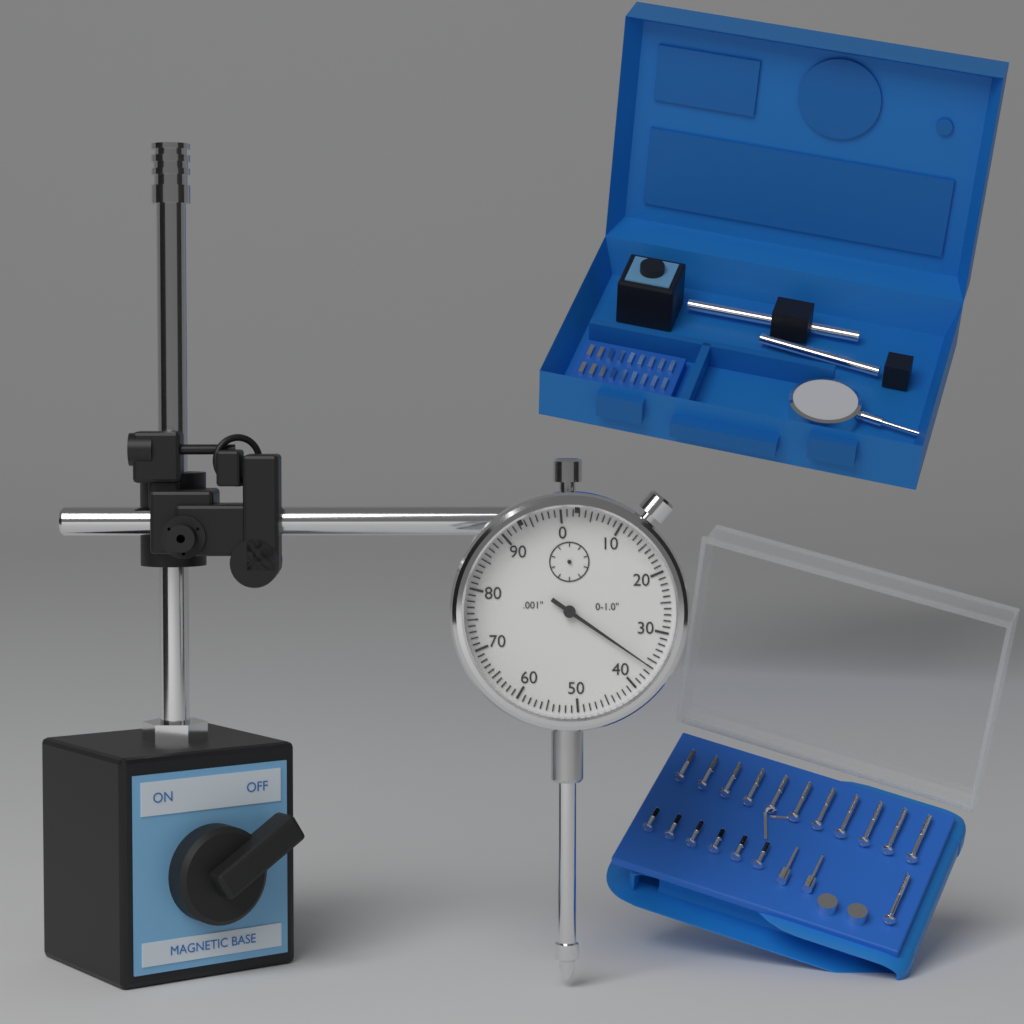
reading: 0.036 in
